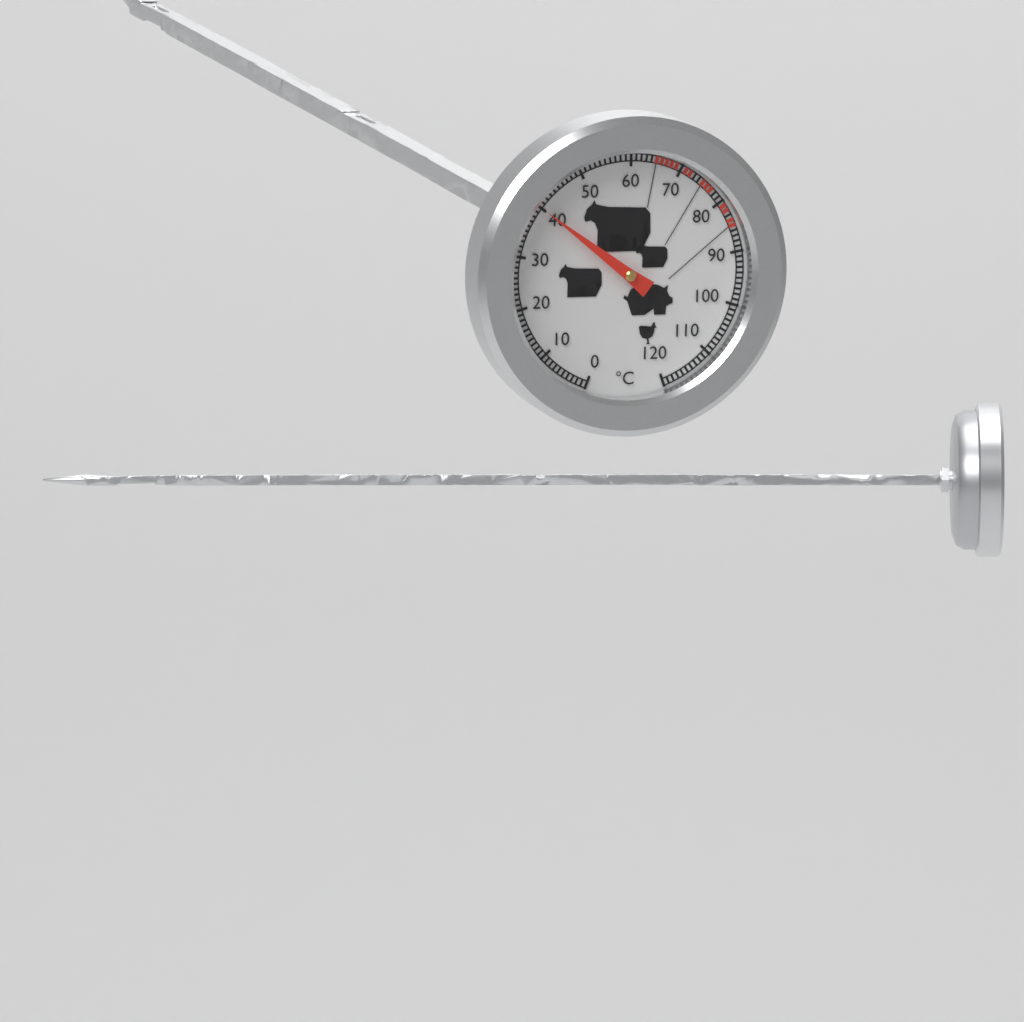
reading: 40 °C
